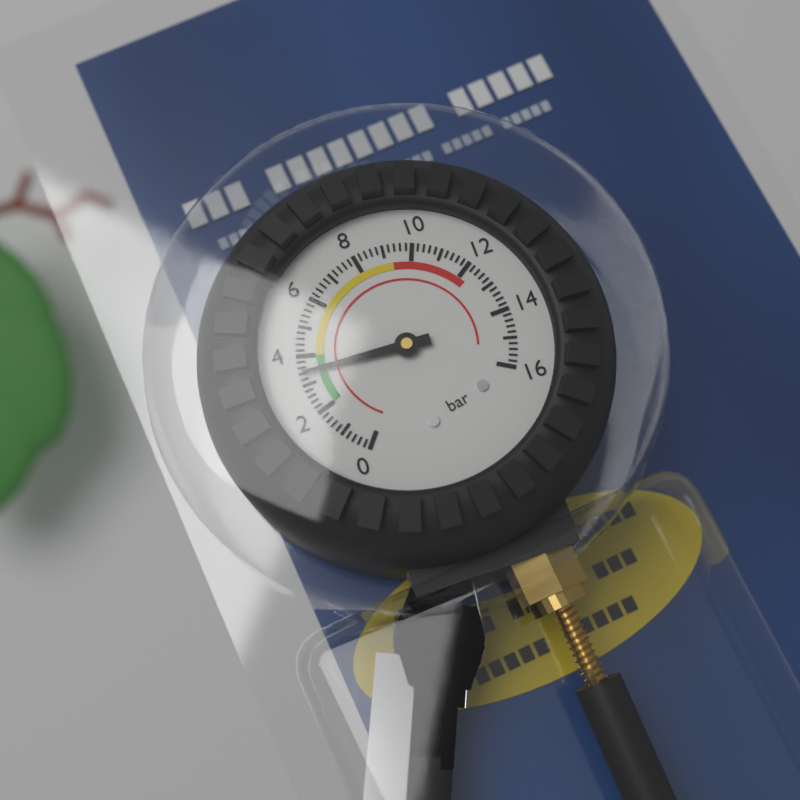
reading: 3.4 bar
